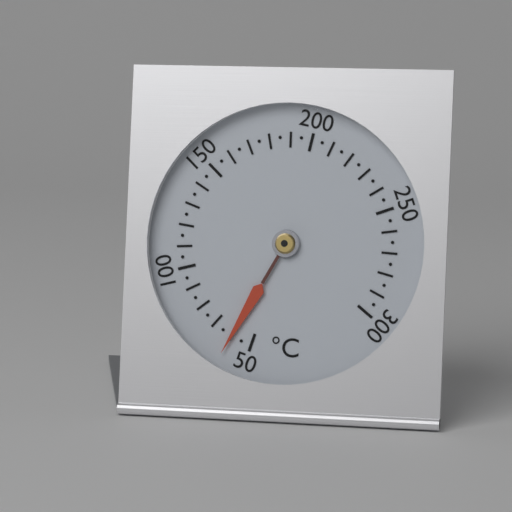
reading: 60 °C
